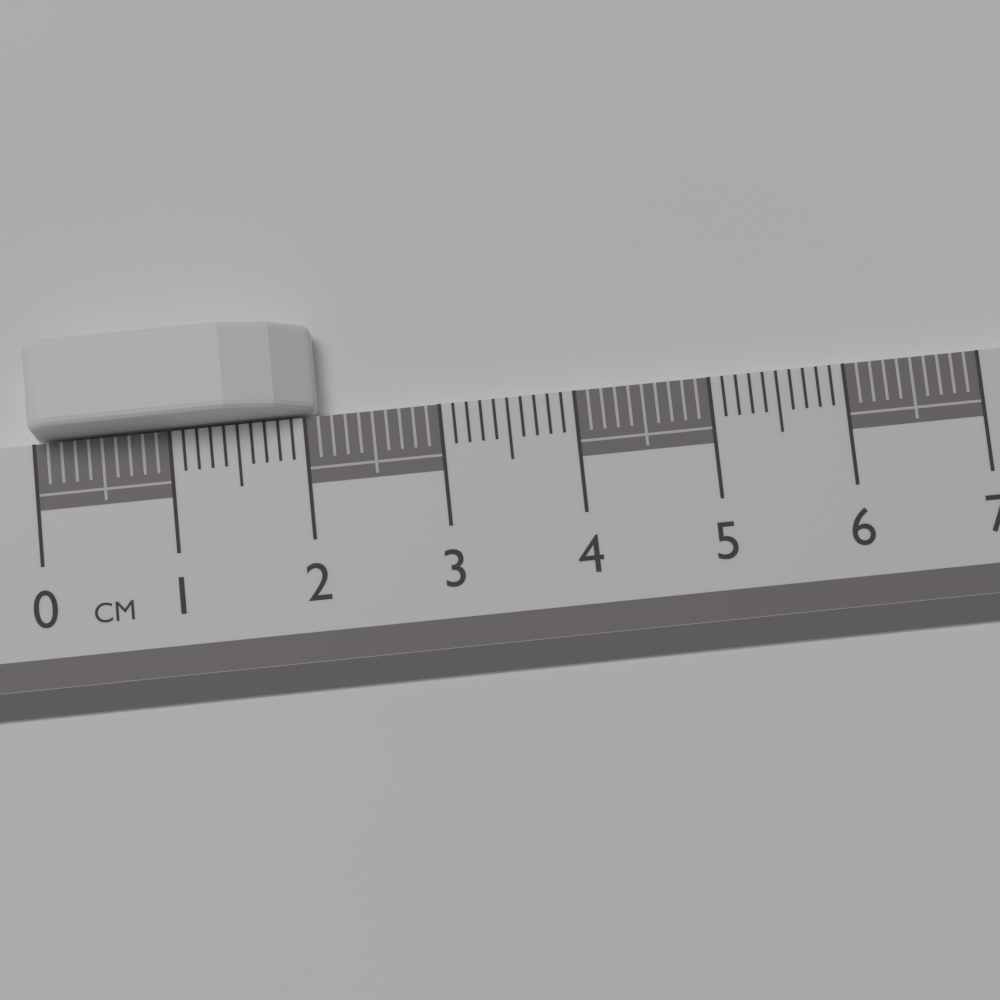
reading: 2.1 cm
